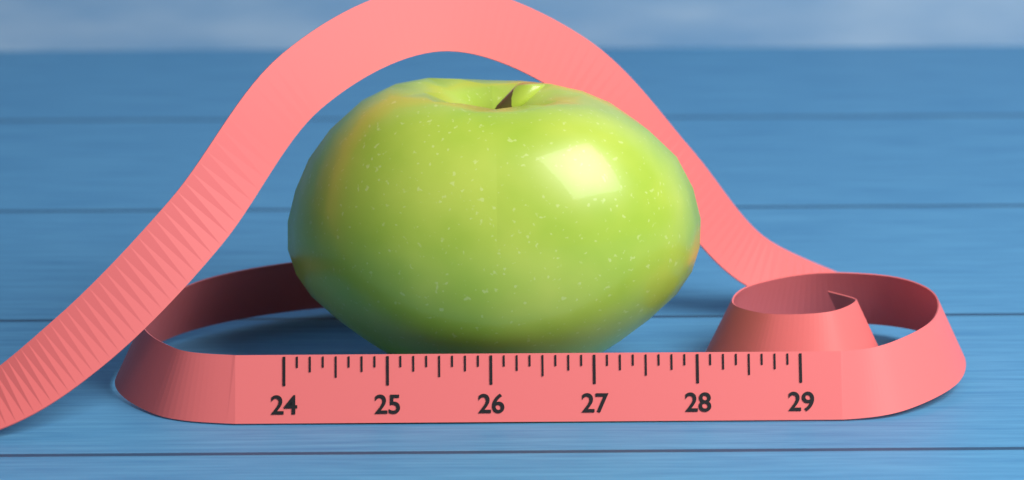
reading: 28.125 (no unit)
